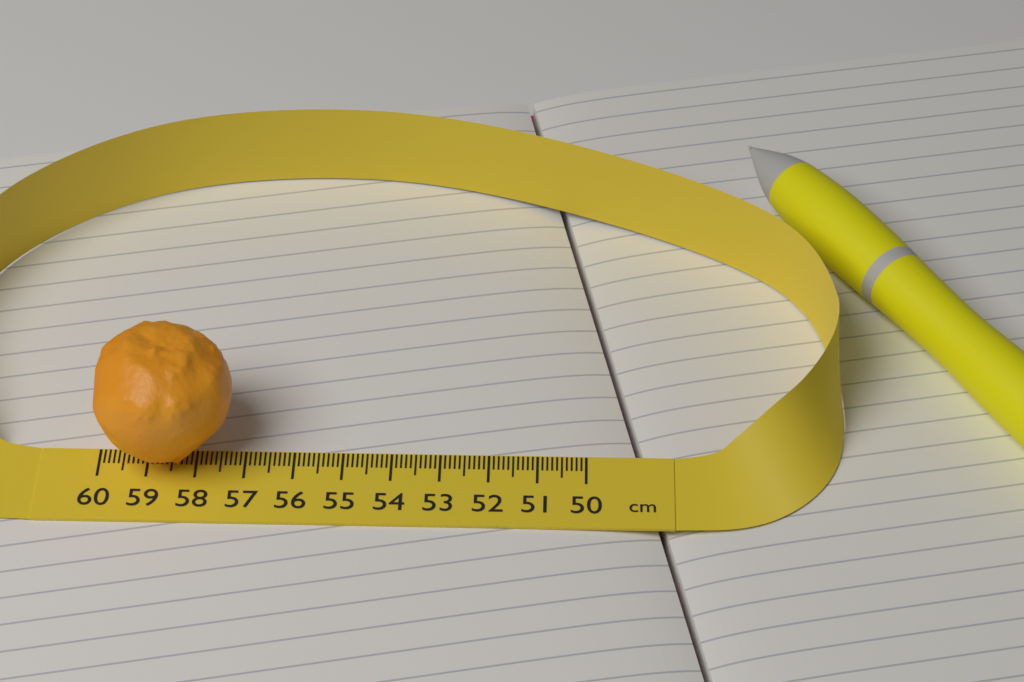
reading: 57.2 cm
